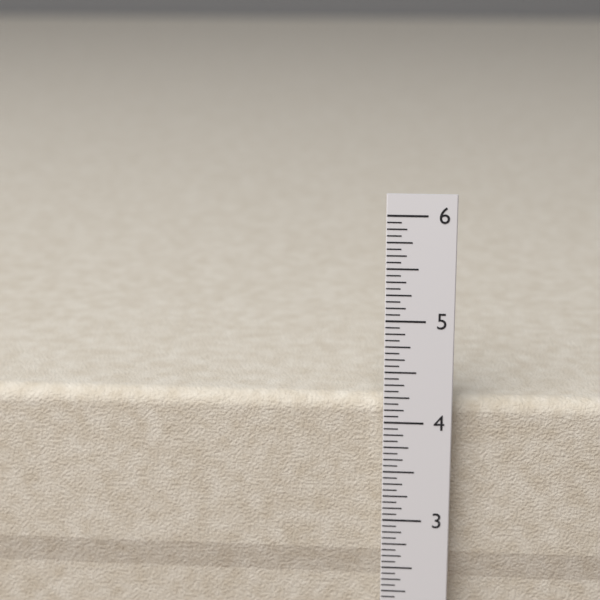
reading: 4.1875 in
